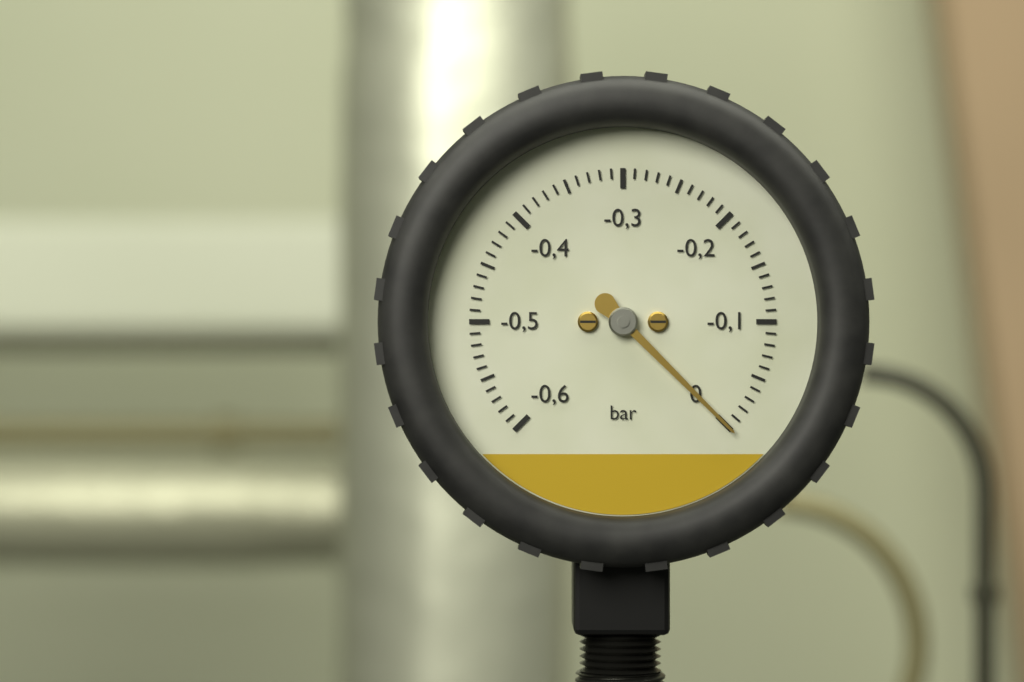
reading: 0.00 bar
